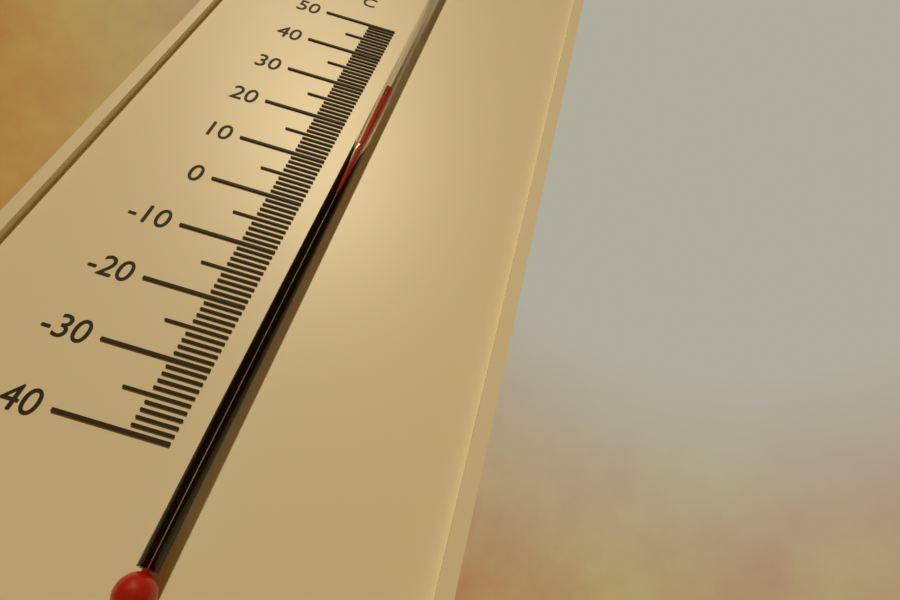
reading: 30 °C
